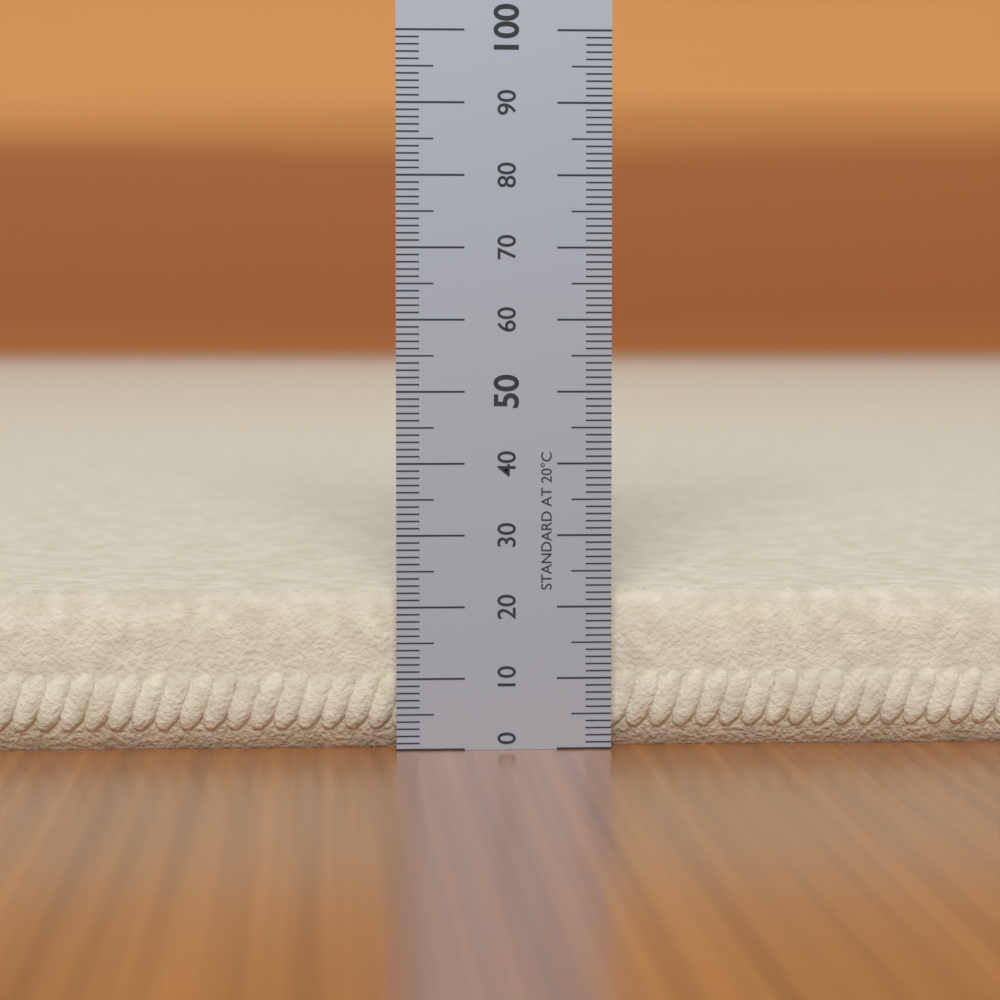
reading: 22 (no unit)
